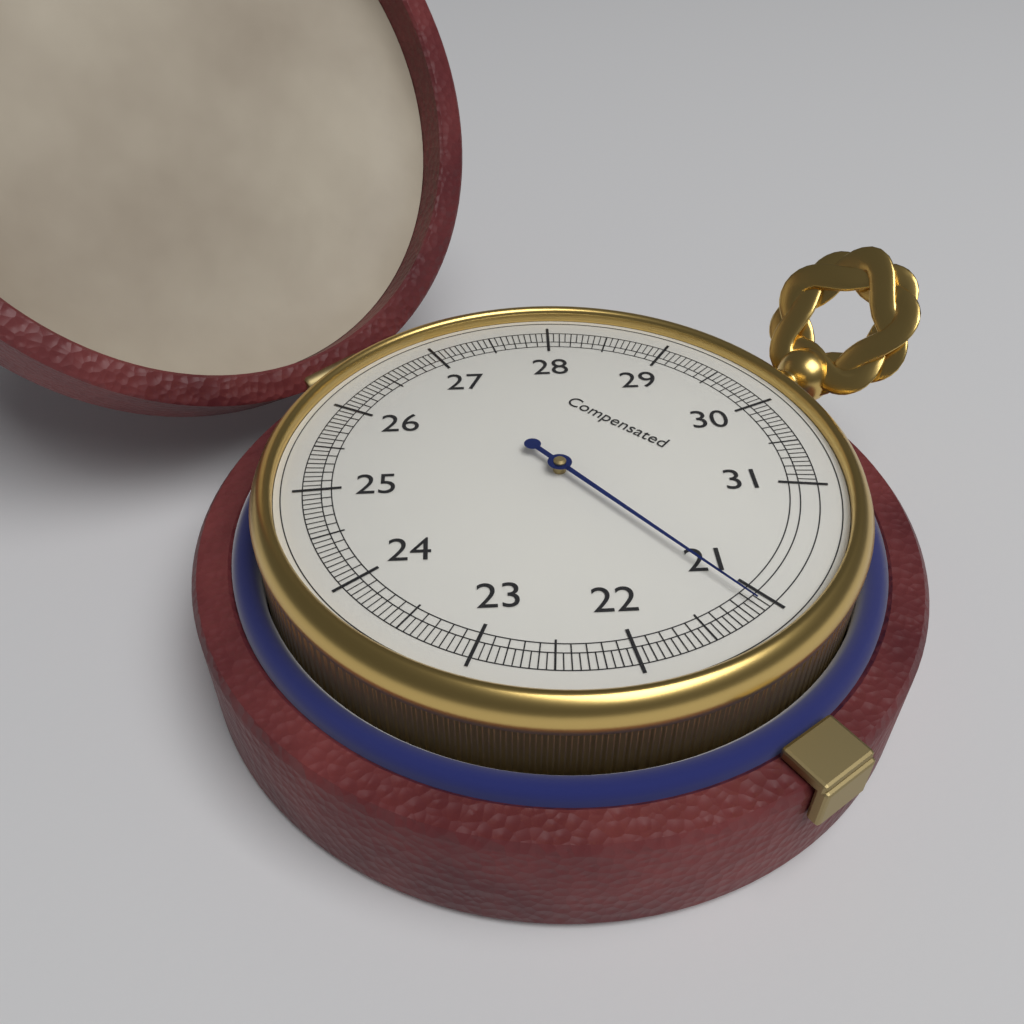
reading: 21.10 (no unit)
